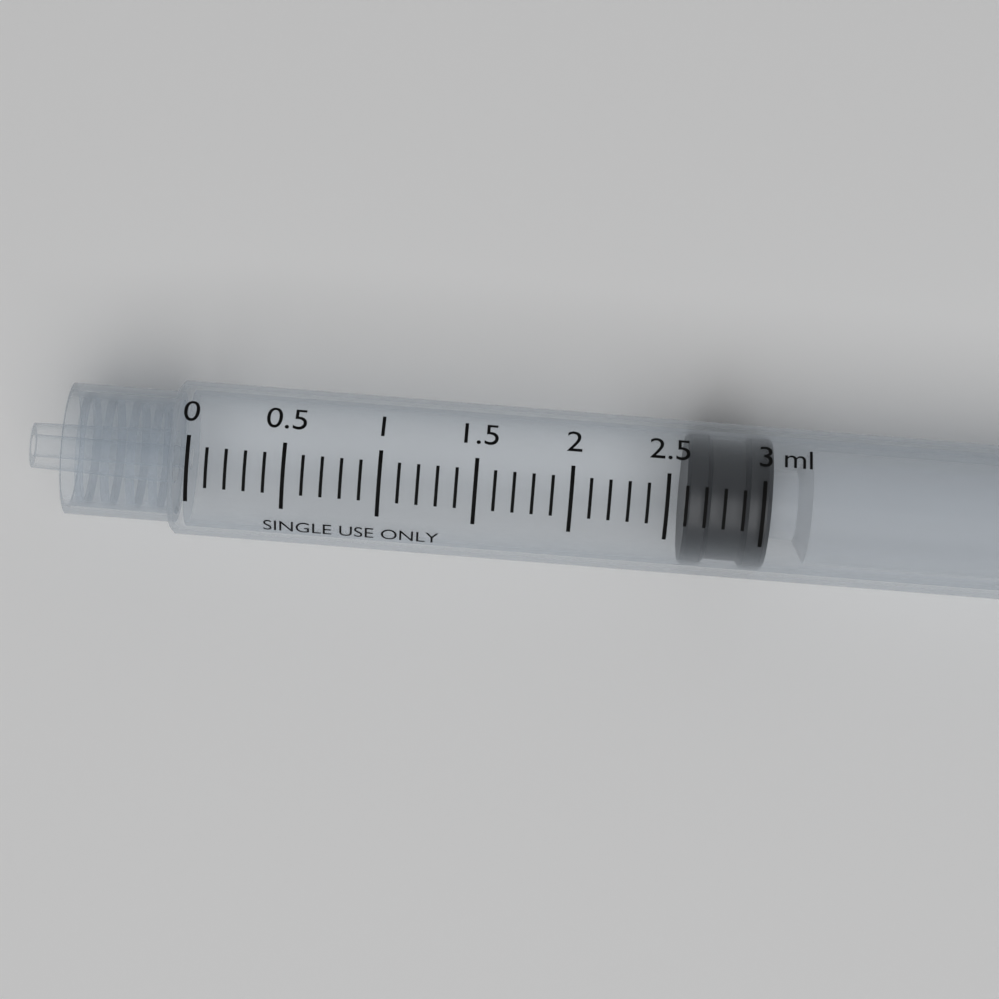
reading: 2.6 ml
